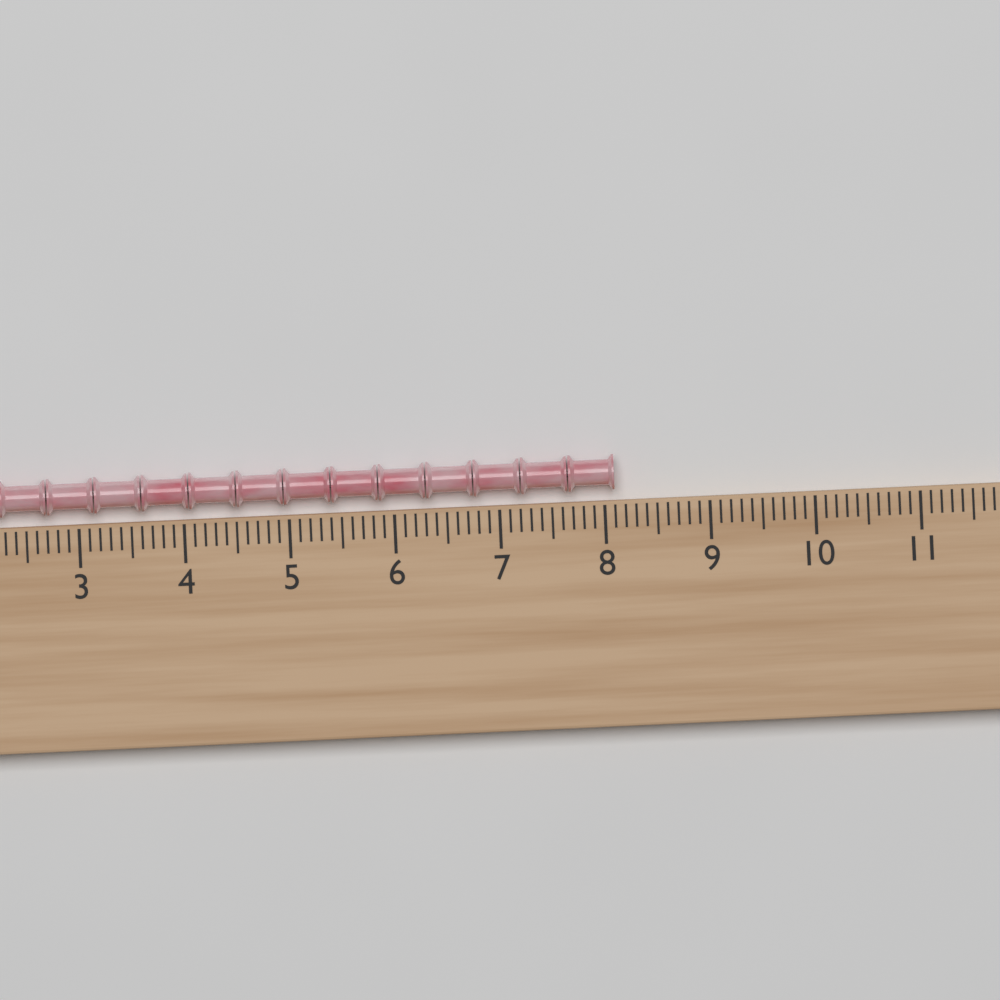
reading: 8.1 (no unit)
